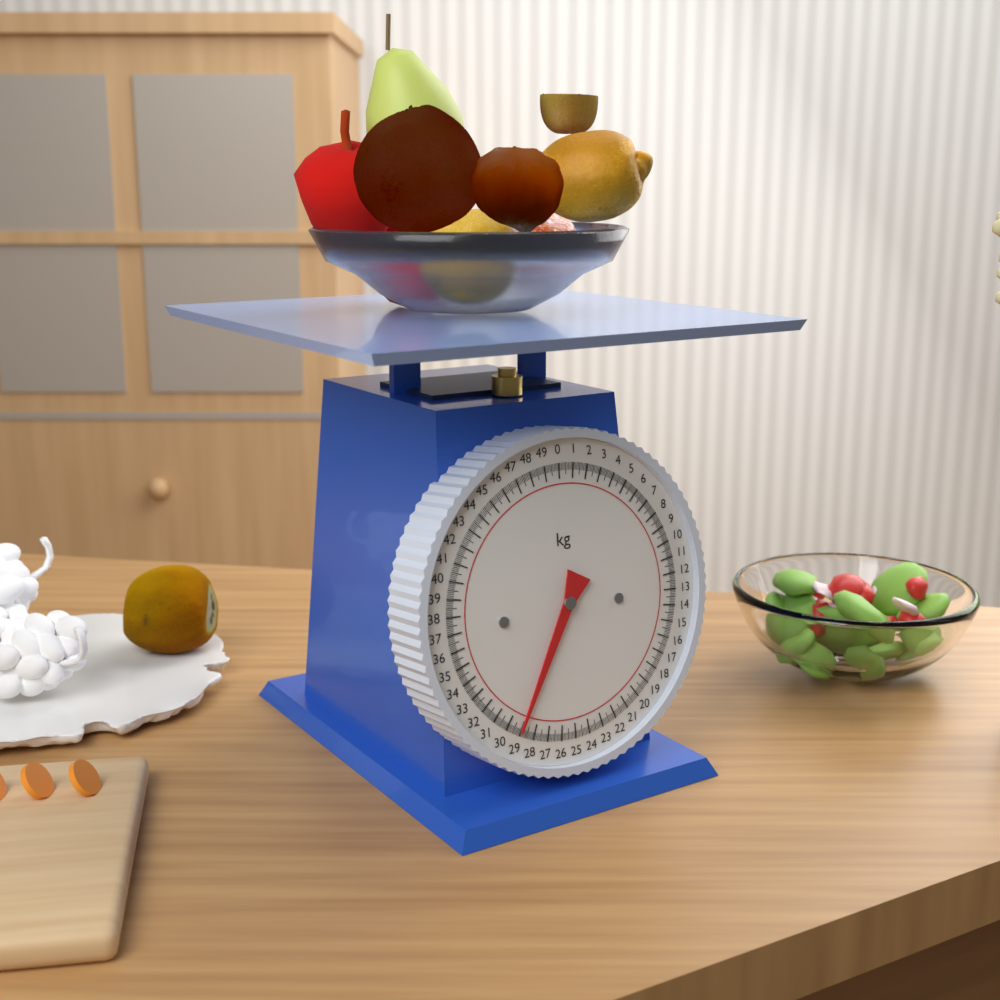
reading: 29.0 kg
